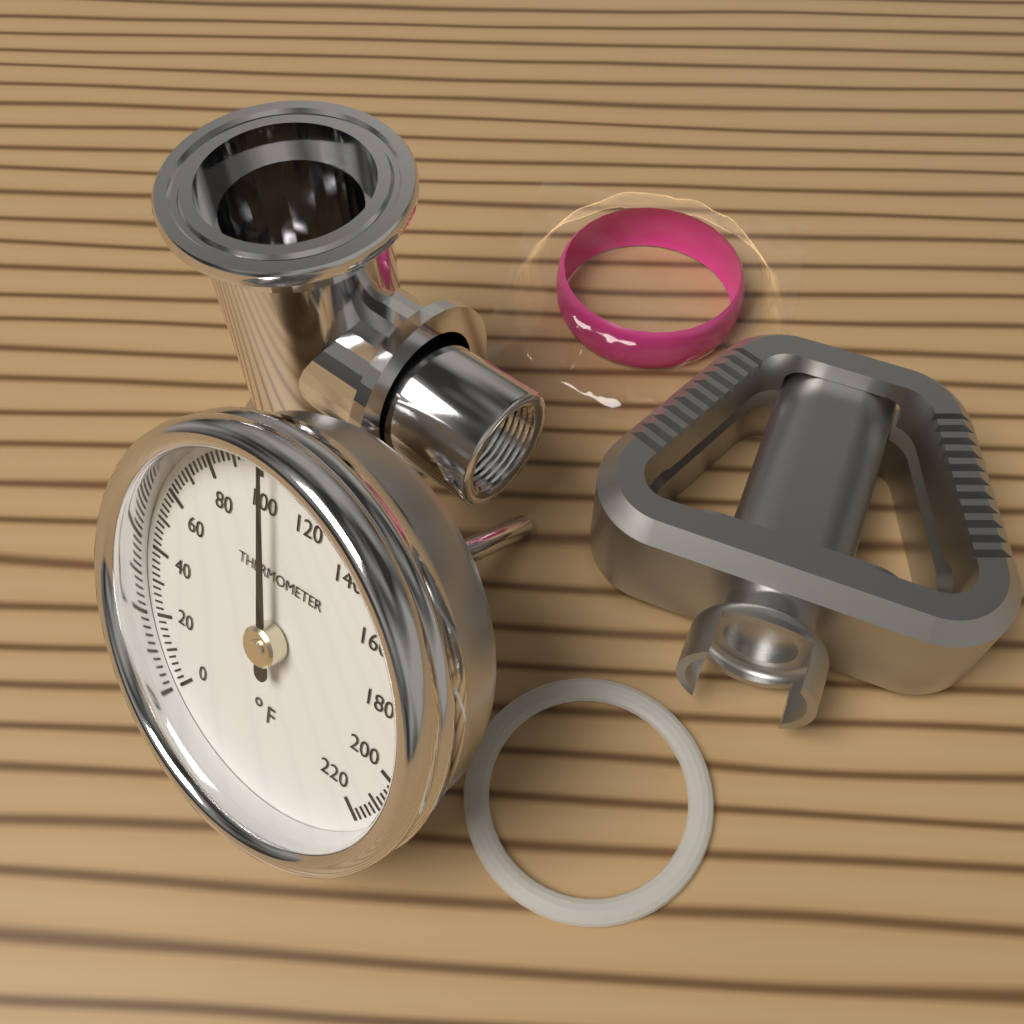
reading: 104 °F
